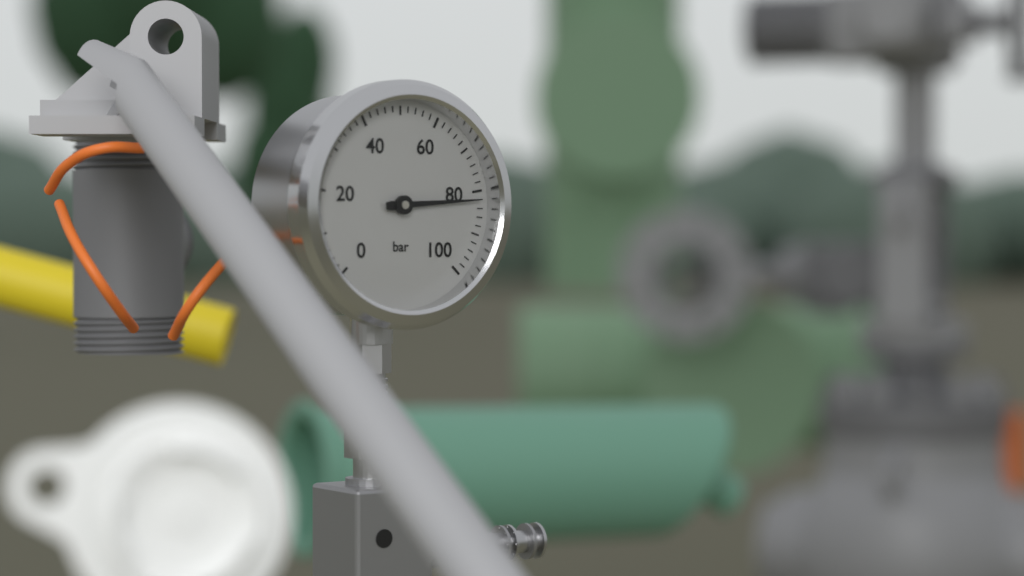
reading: 82 bar
